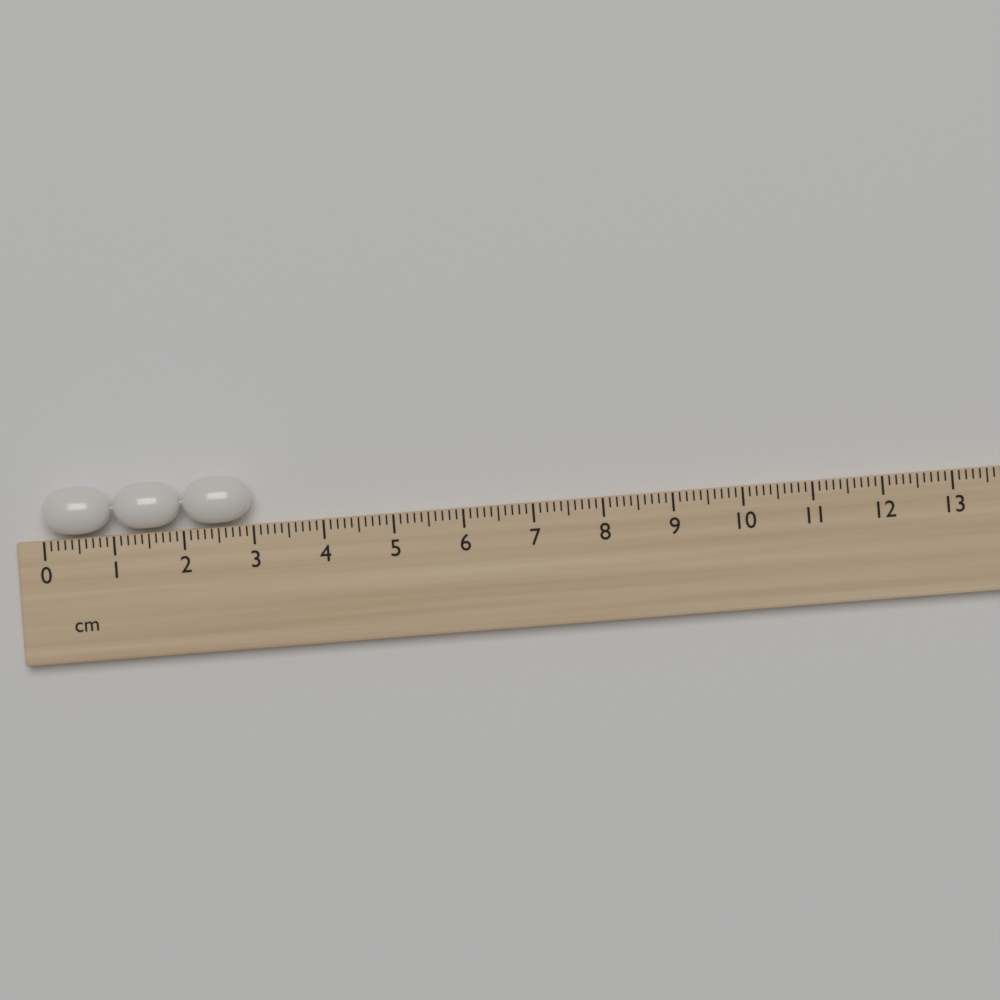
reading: 3.0 cm
